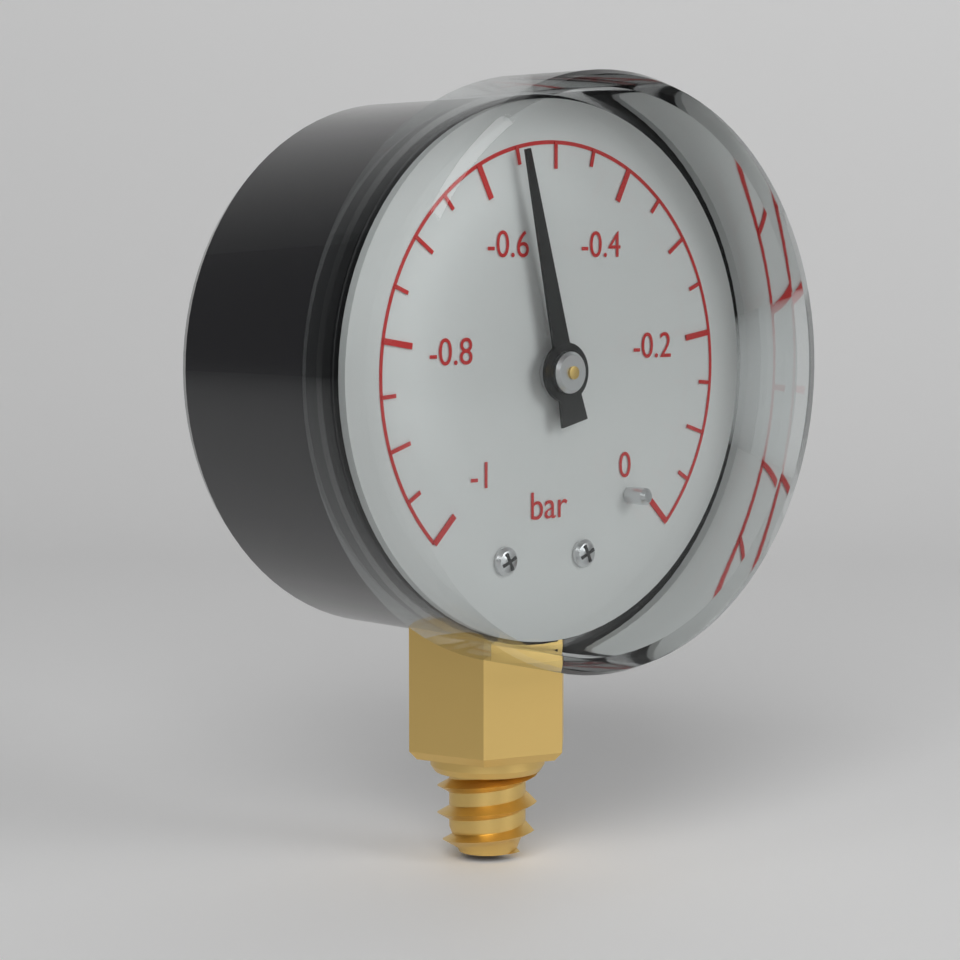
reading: -0.55 bar
